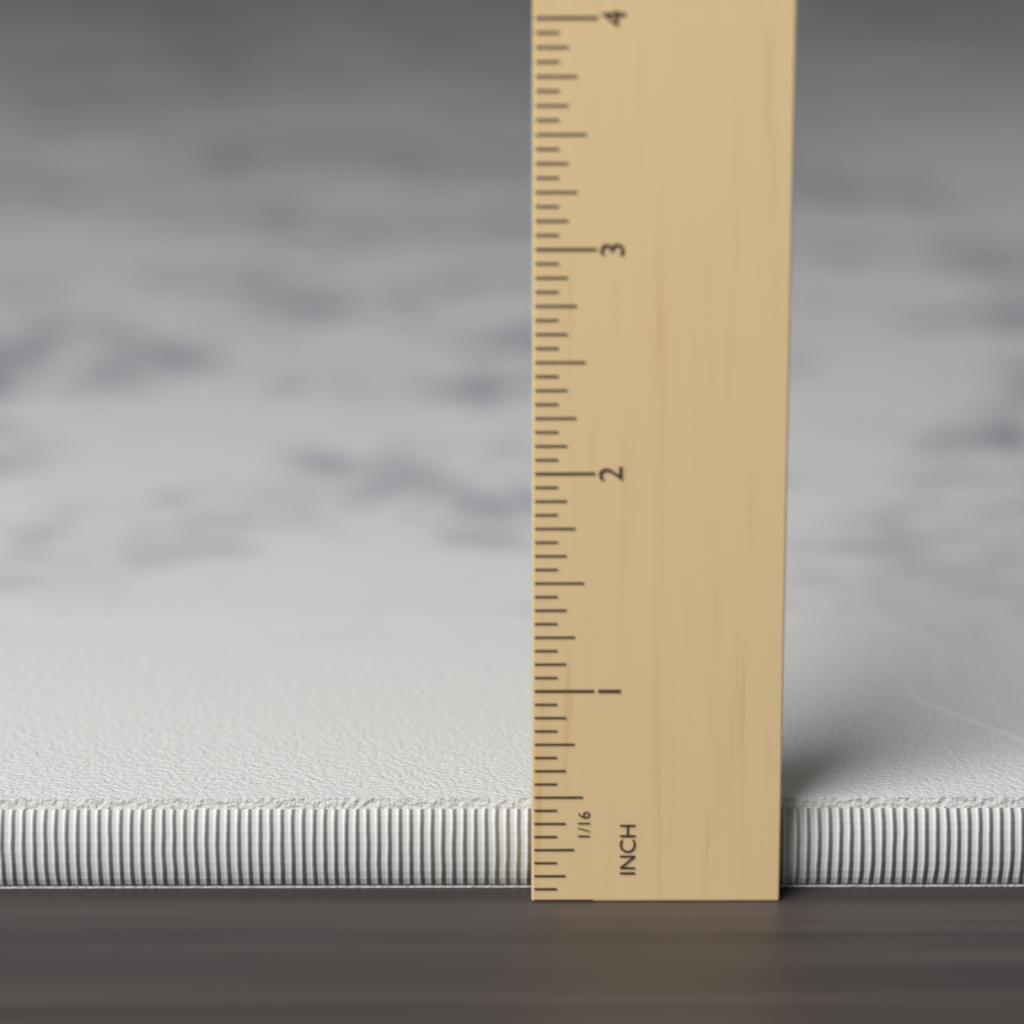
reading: 0.4375 in
